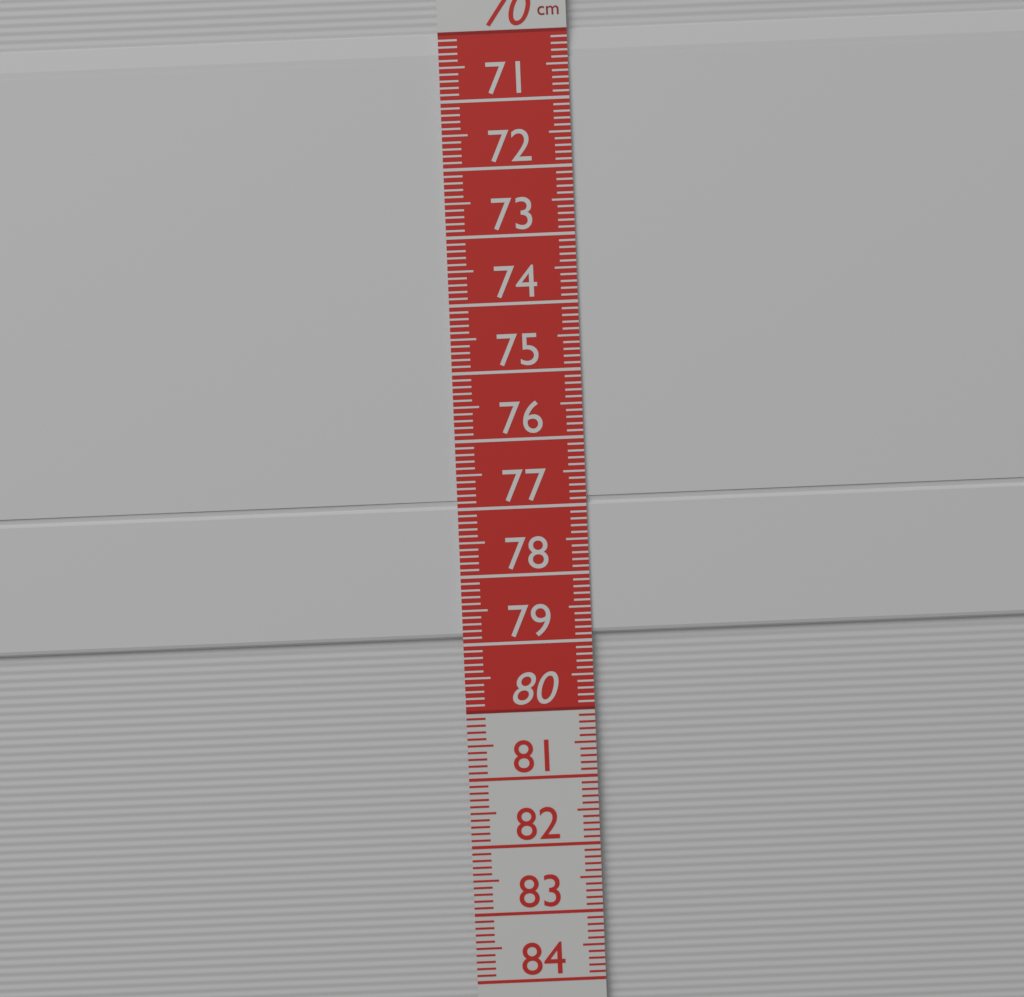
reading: 78.9 cm
